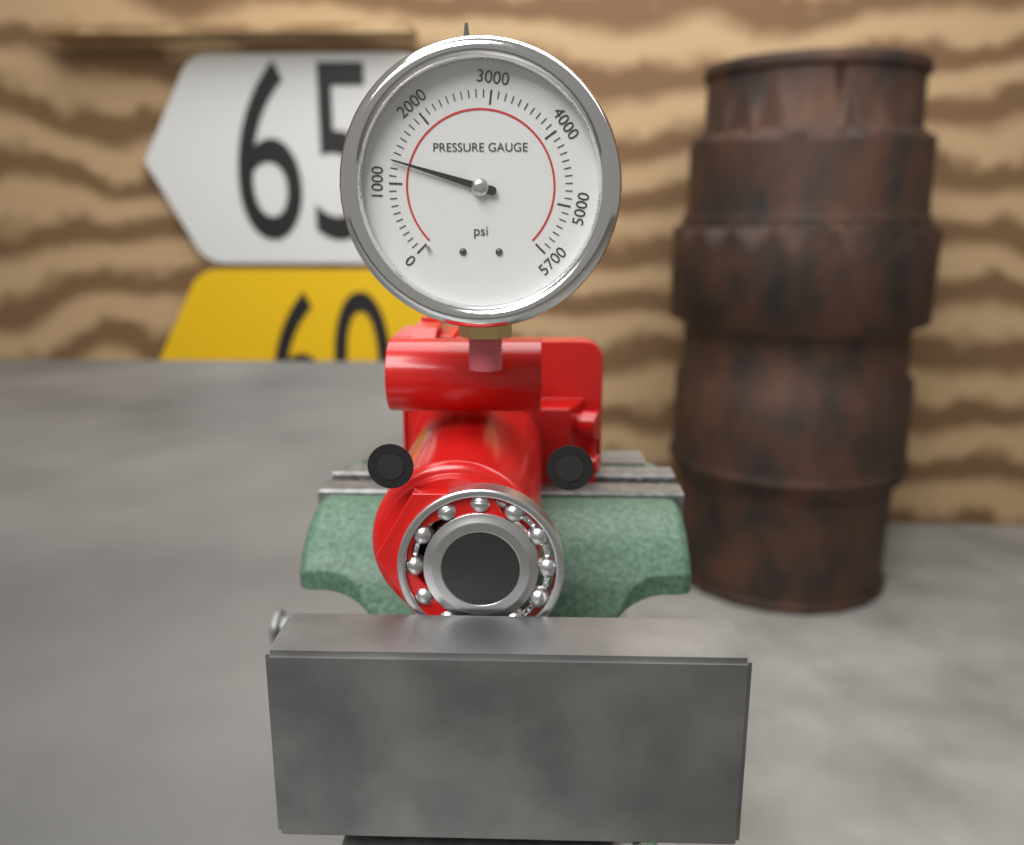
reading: 1300 psi
